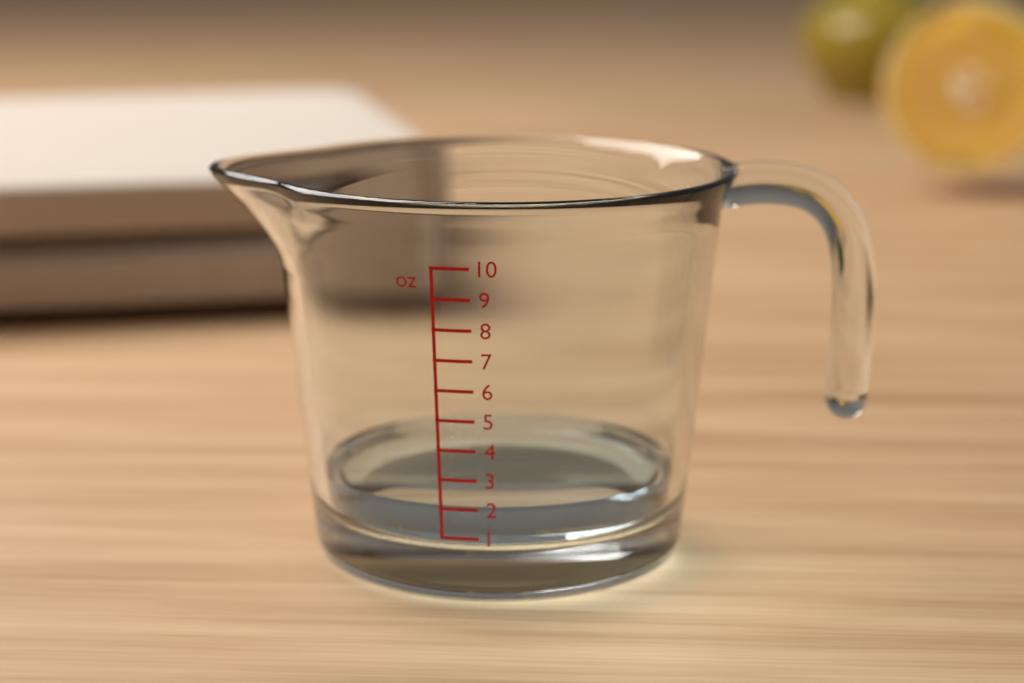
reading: 2 oz
